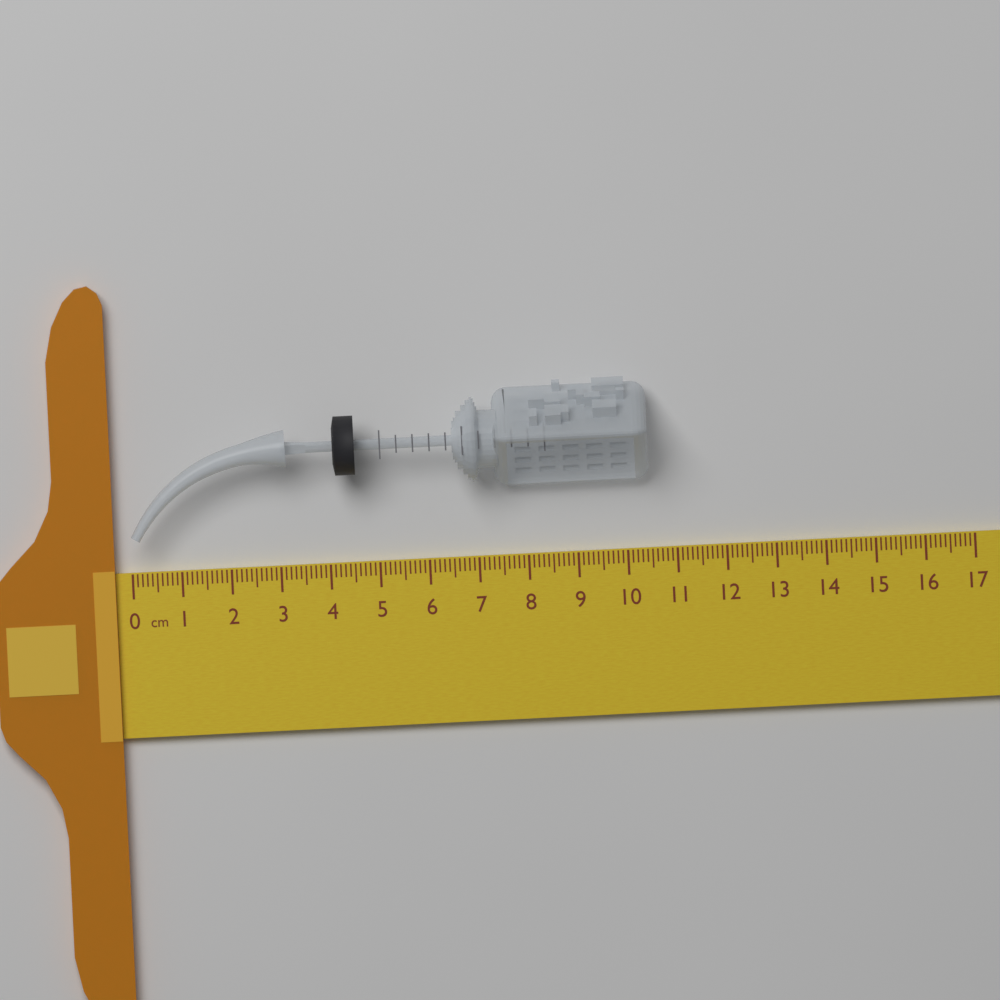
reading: 10.5 cm
